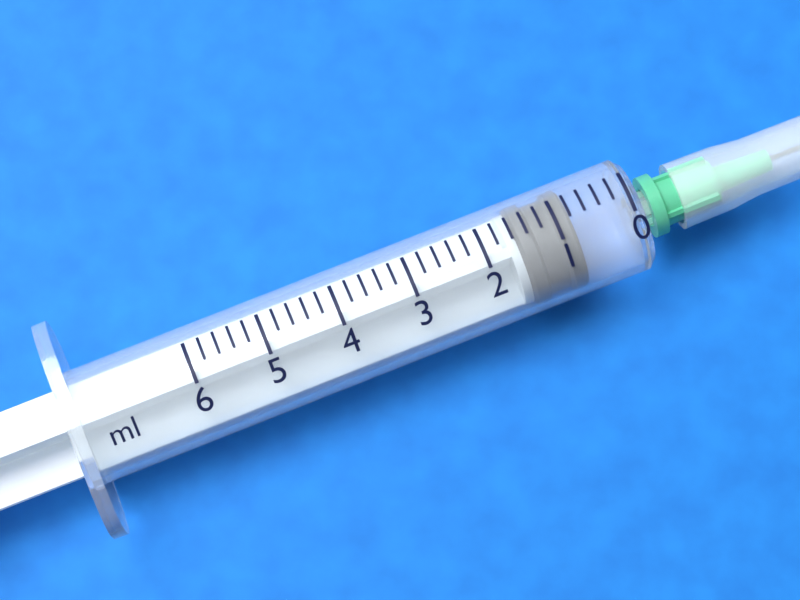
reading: 0.8 ml
